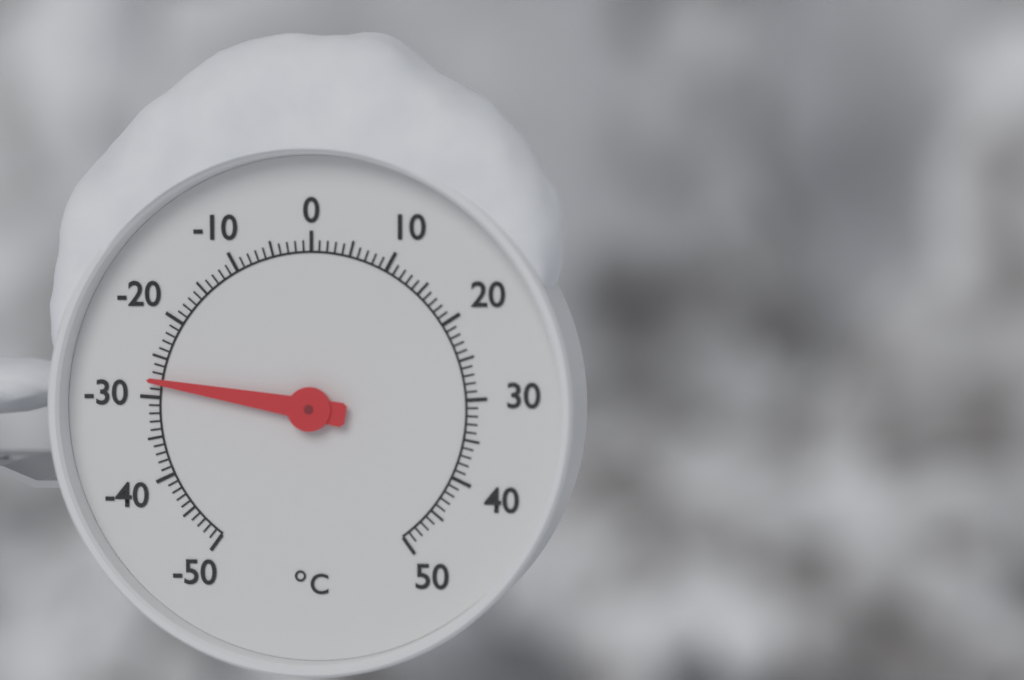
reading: -28 °C
